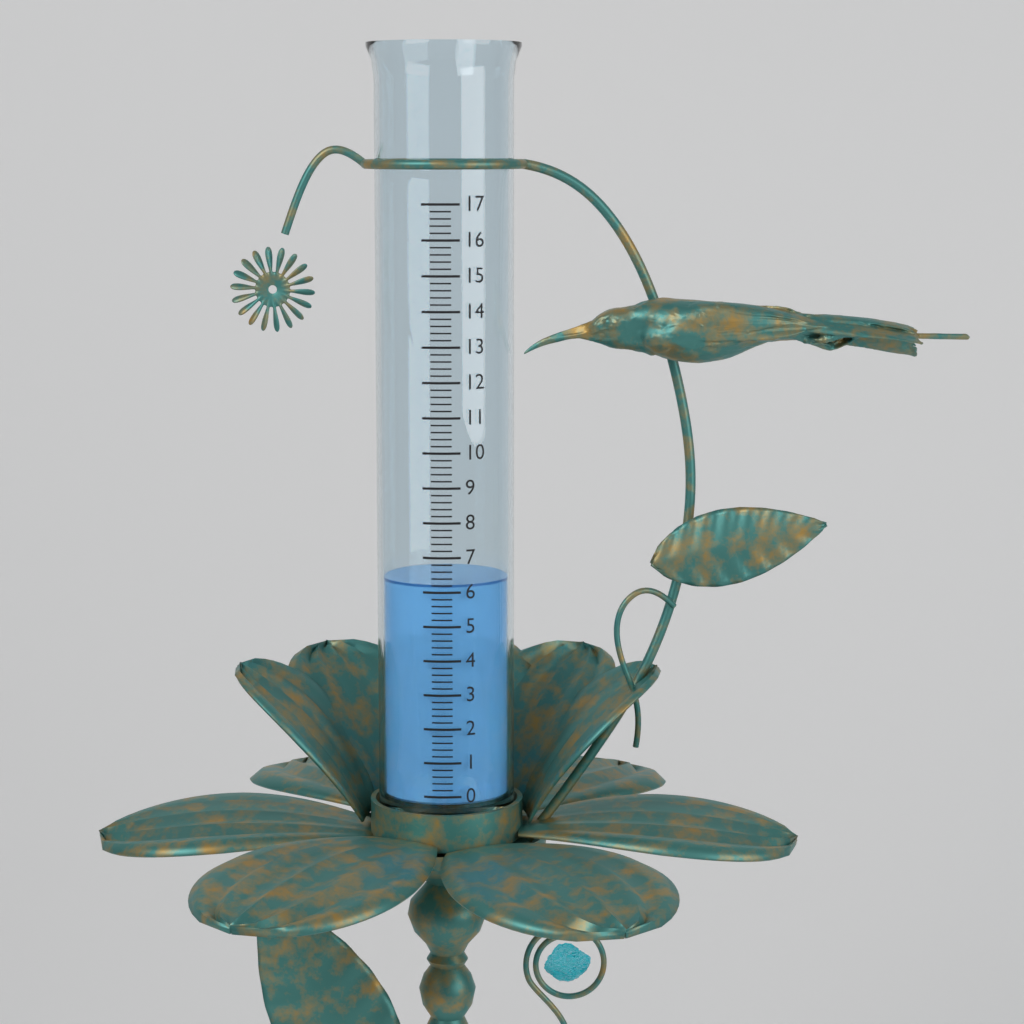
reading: 6.2 (no unit)
